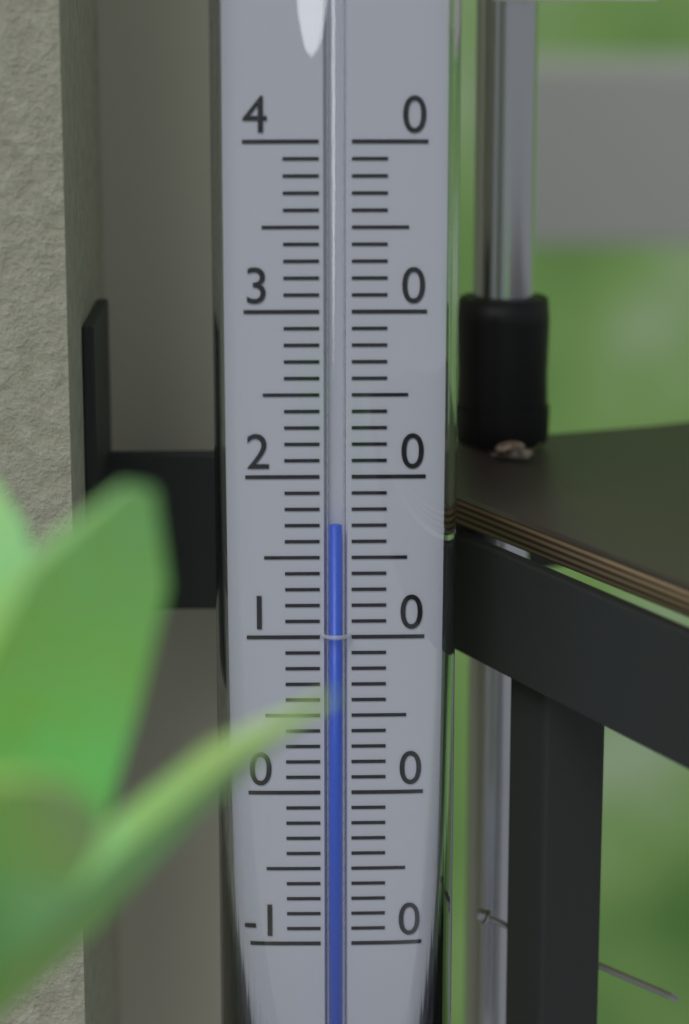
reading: 17 (no unit)
